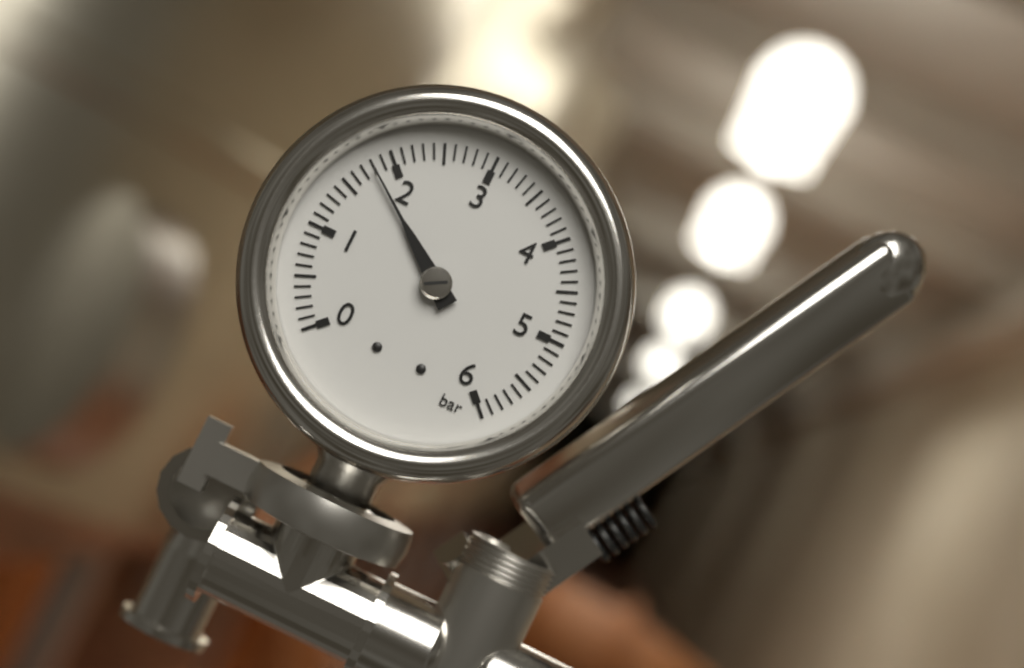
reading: 1.8 bar
